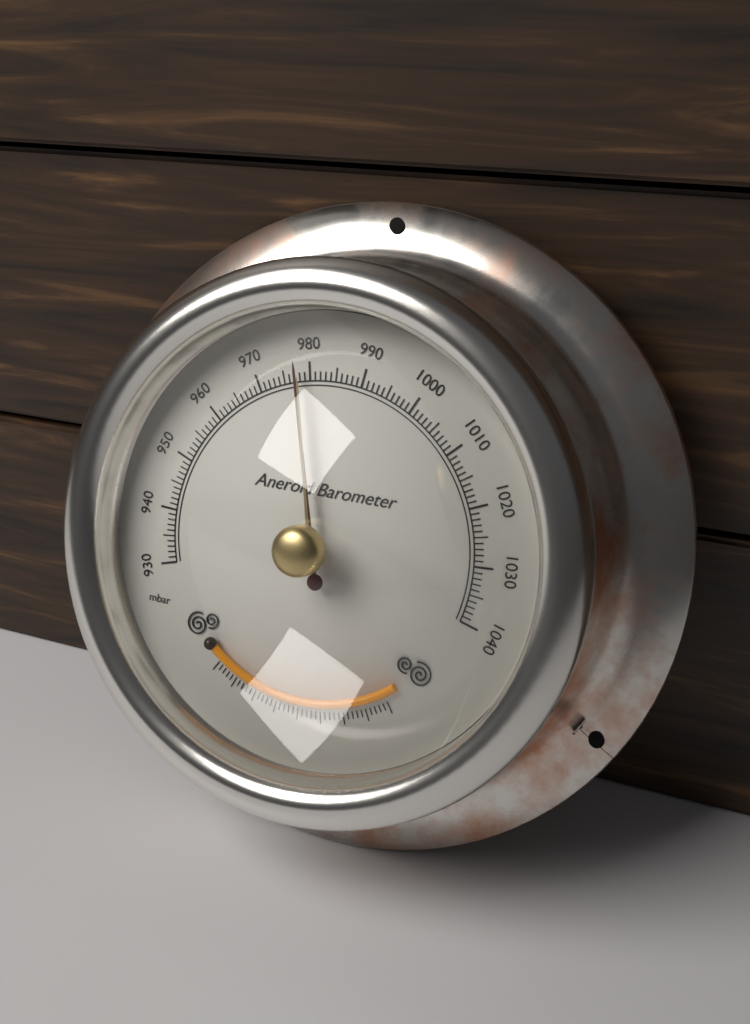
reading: 978 mbar
